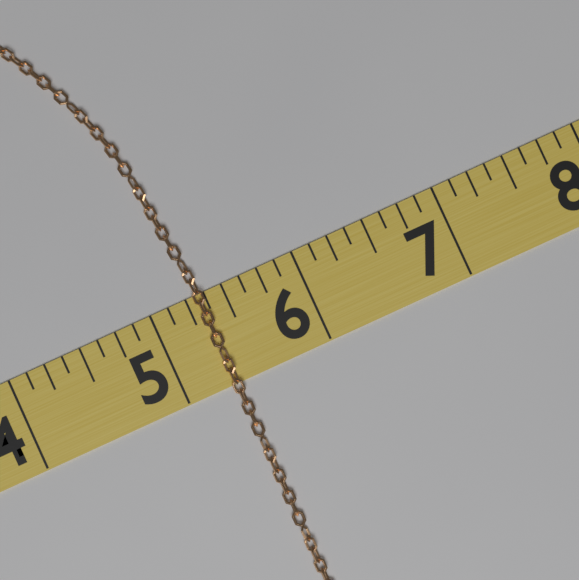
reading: 5.375 (no unit)
